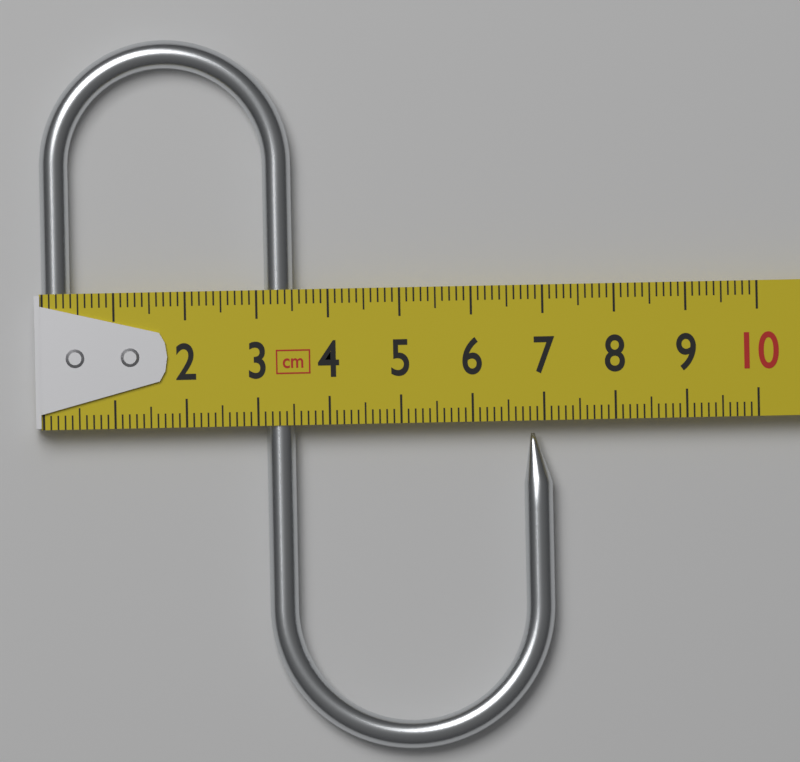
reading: 7.1 cm
